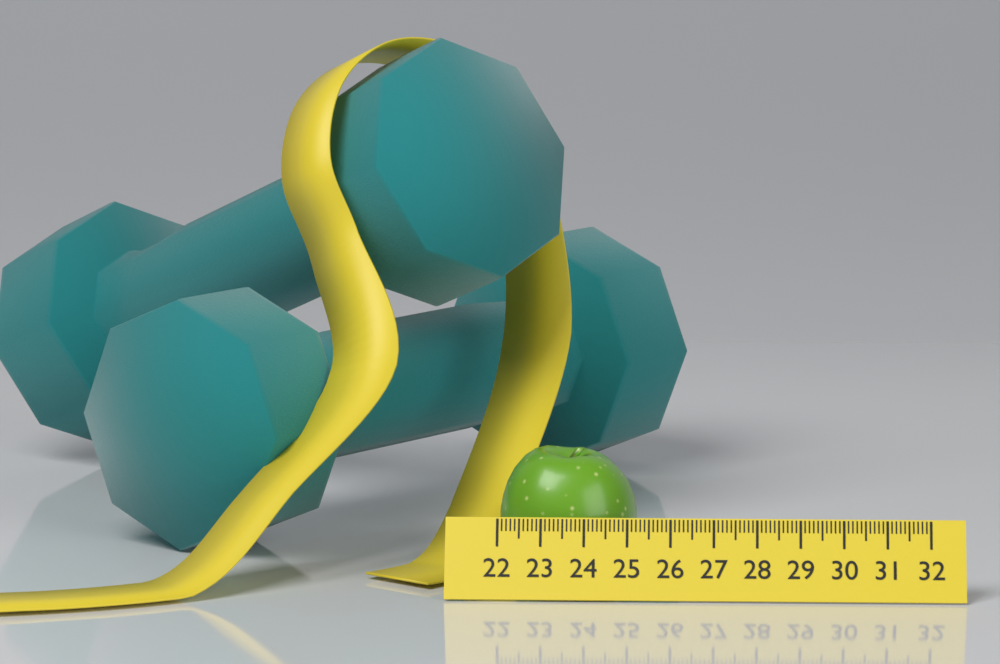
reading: 25.2 (no unit)
